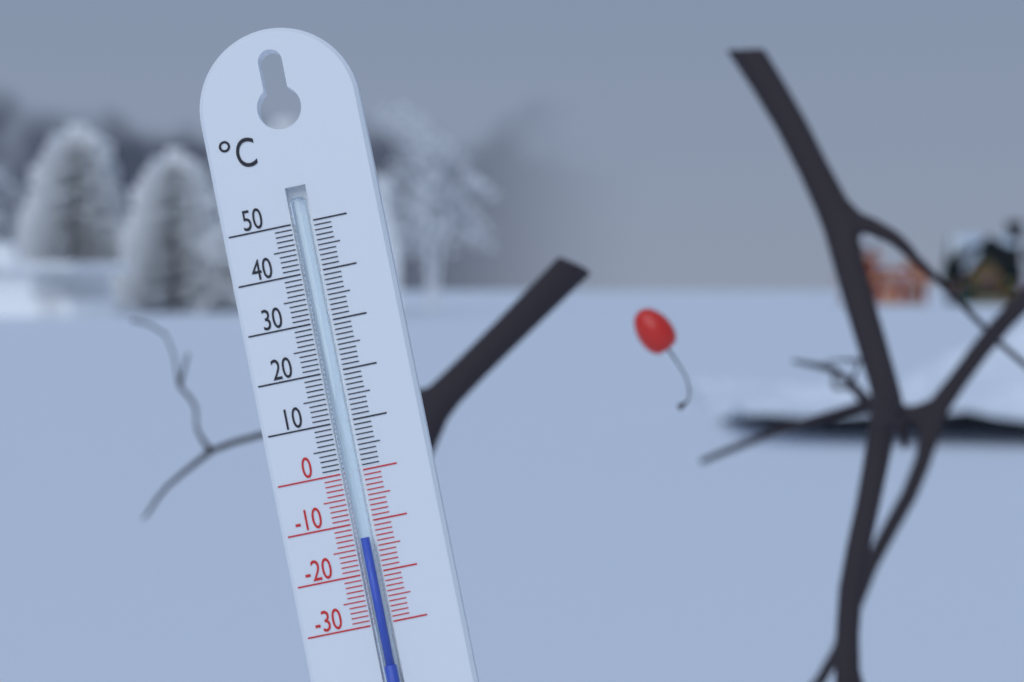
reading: -13 °C
